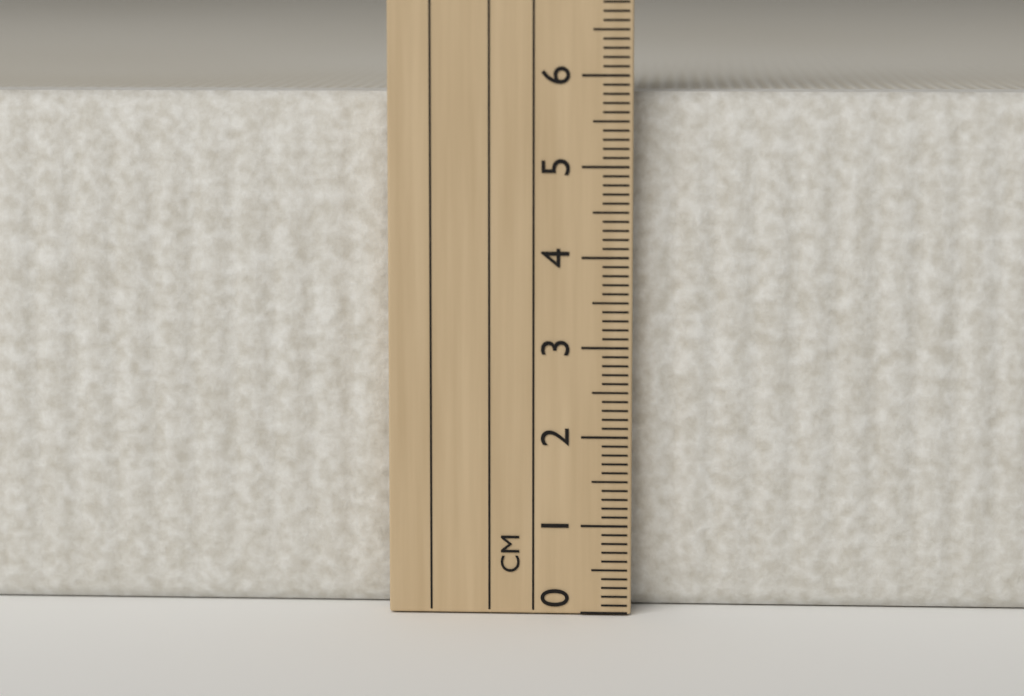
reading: 5.8 cm
